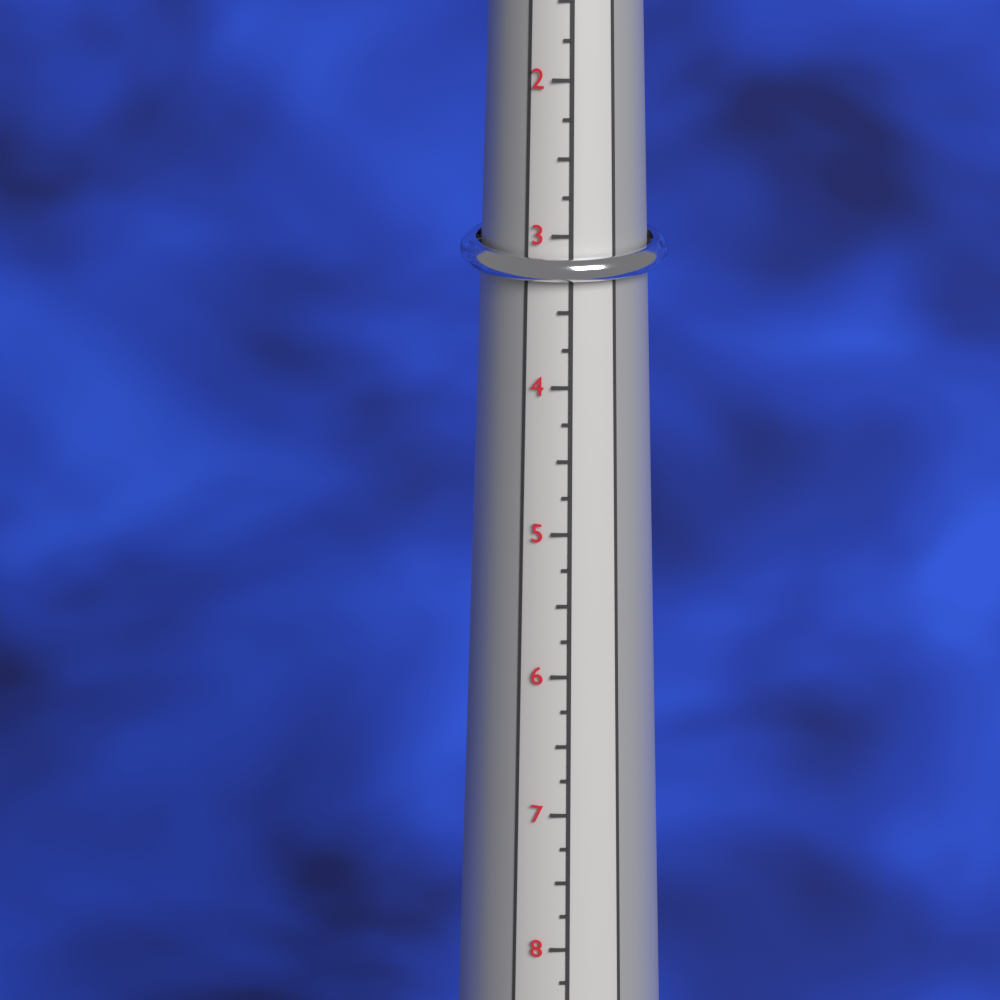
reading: 3.50 (no unit)
